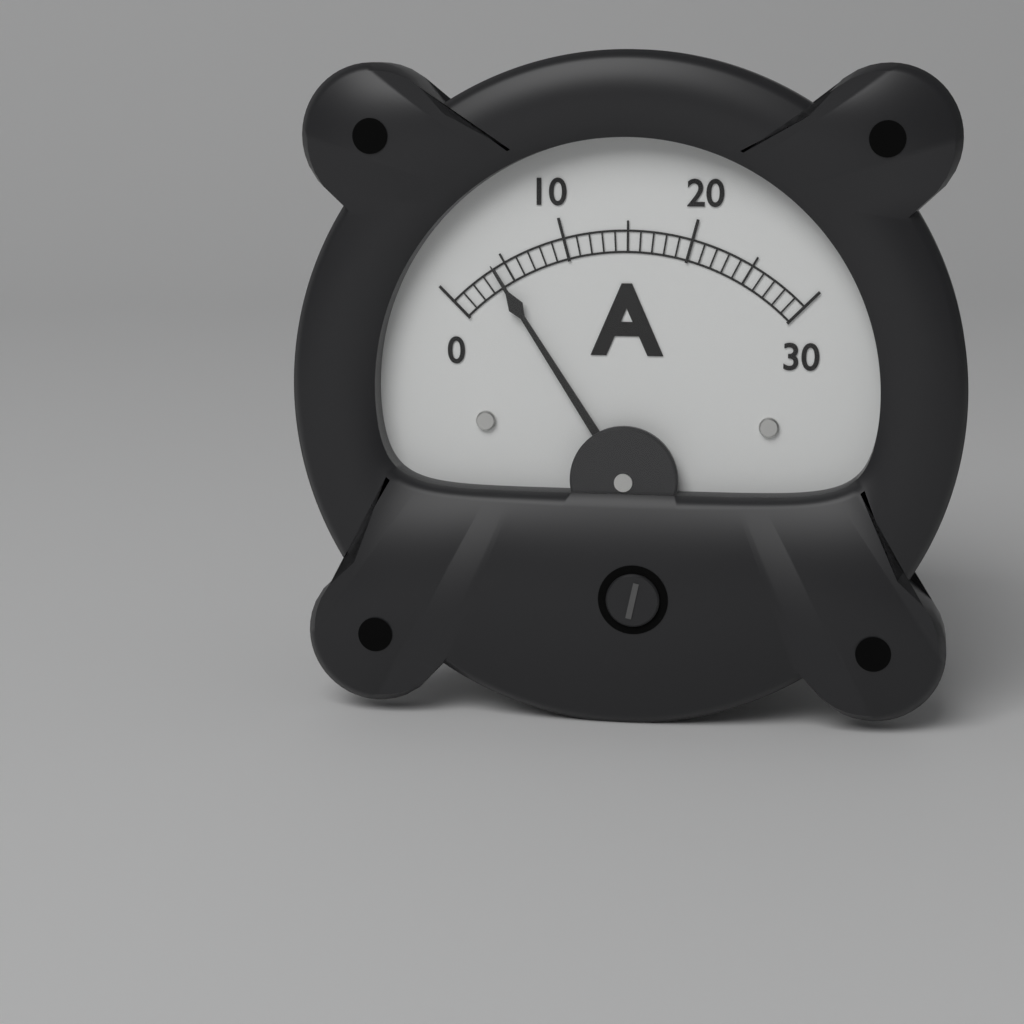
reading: 4 A
